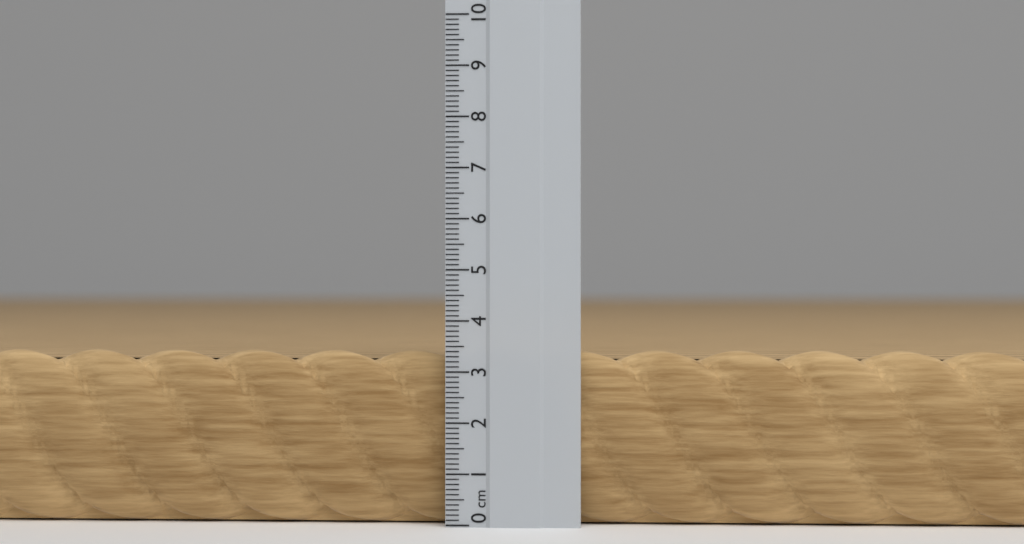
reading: 3.4 cm
